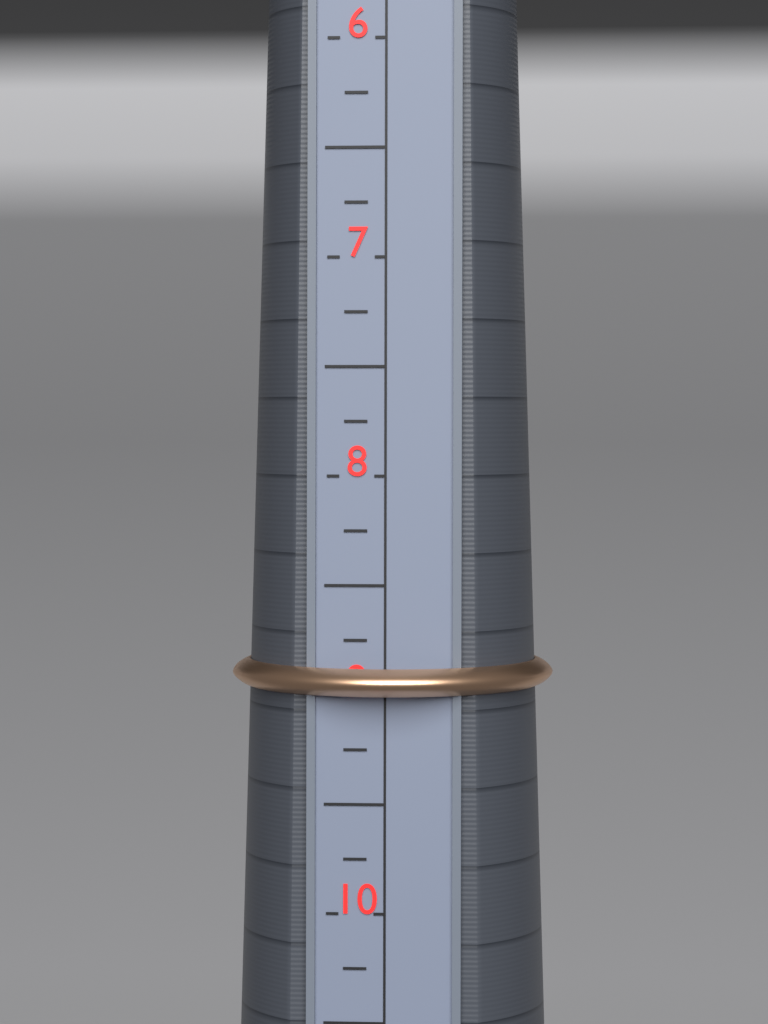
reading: 9.00 (no unit)
